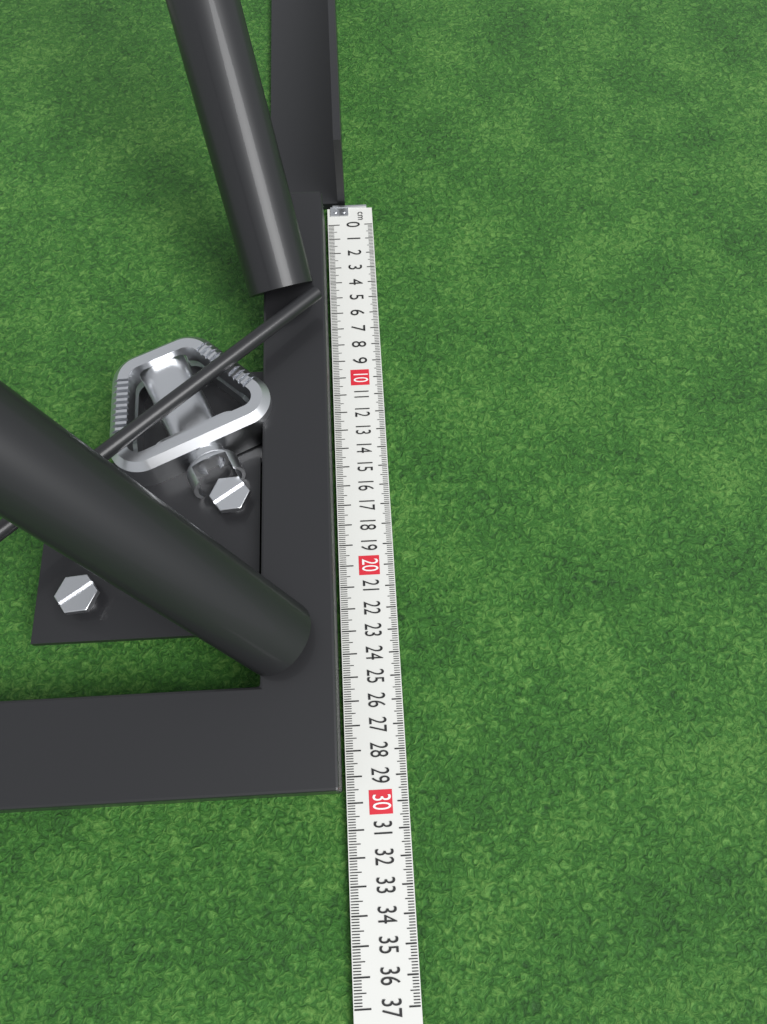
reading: 29.6 cm
